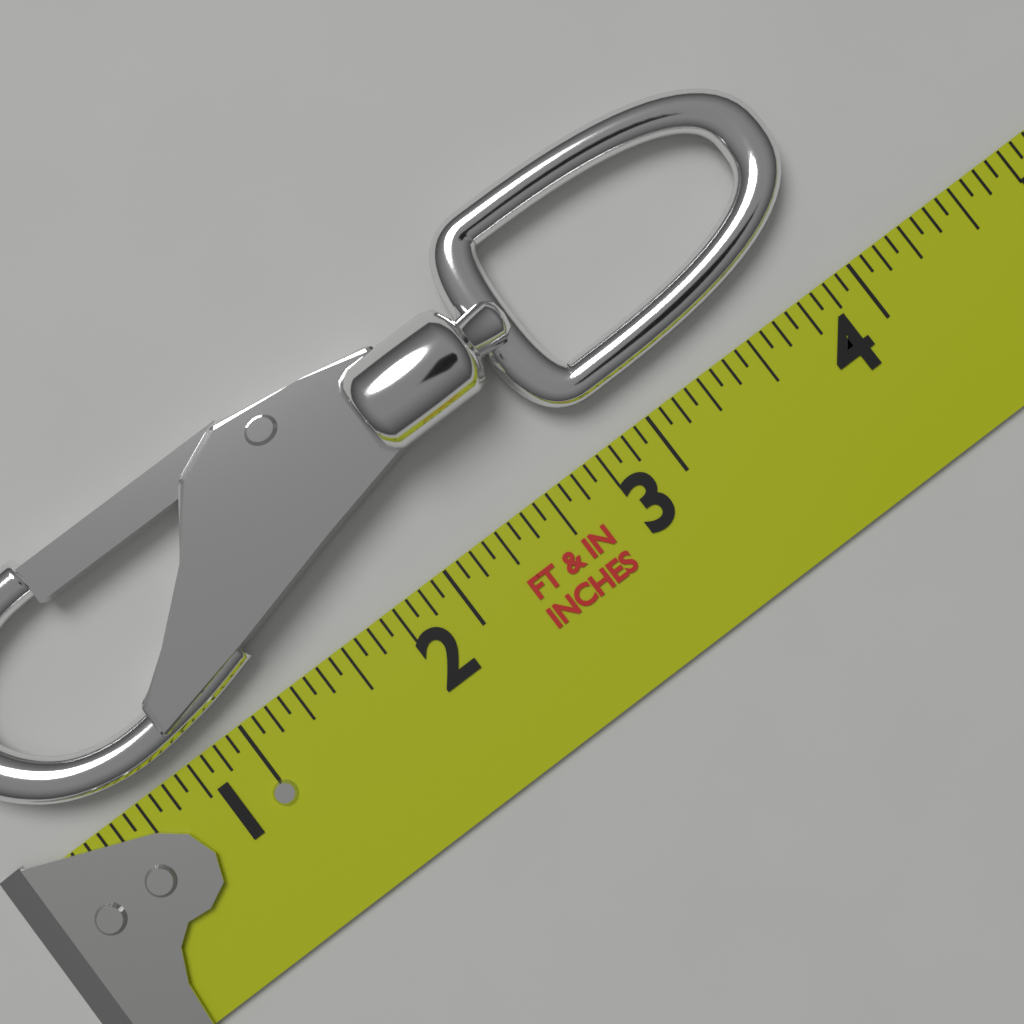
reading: 4.0625 in
